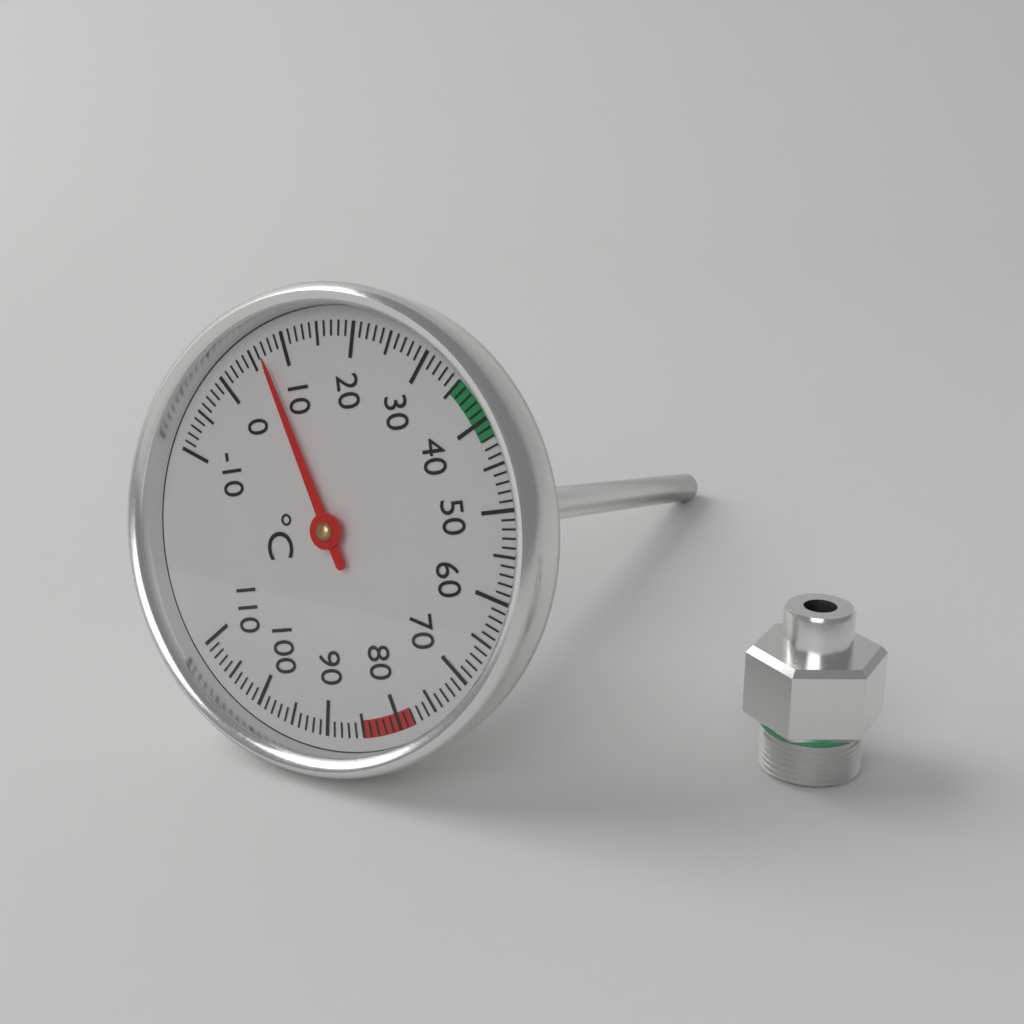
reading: 7 °C
